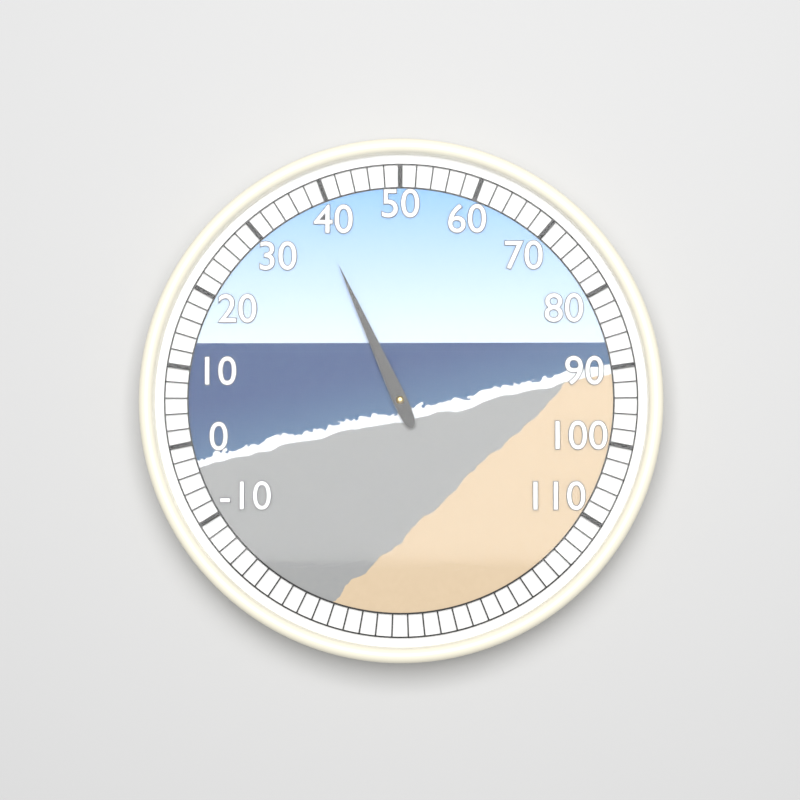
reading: 38 (no unit)
